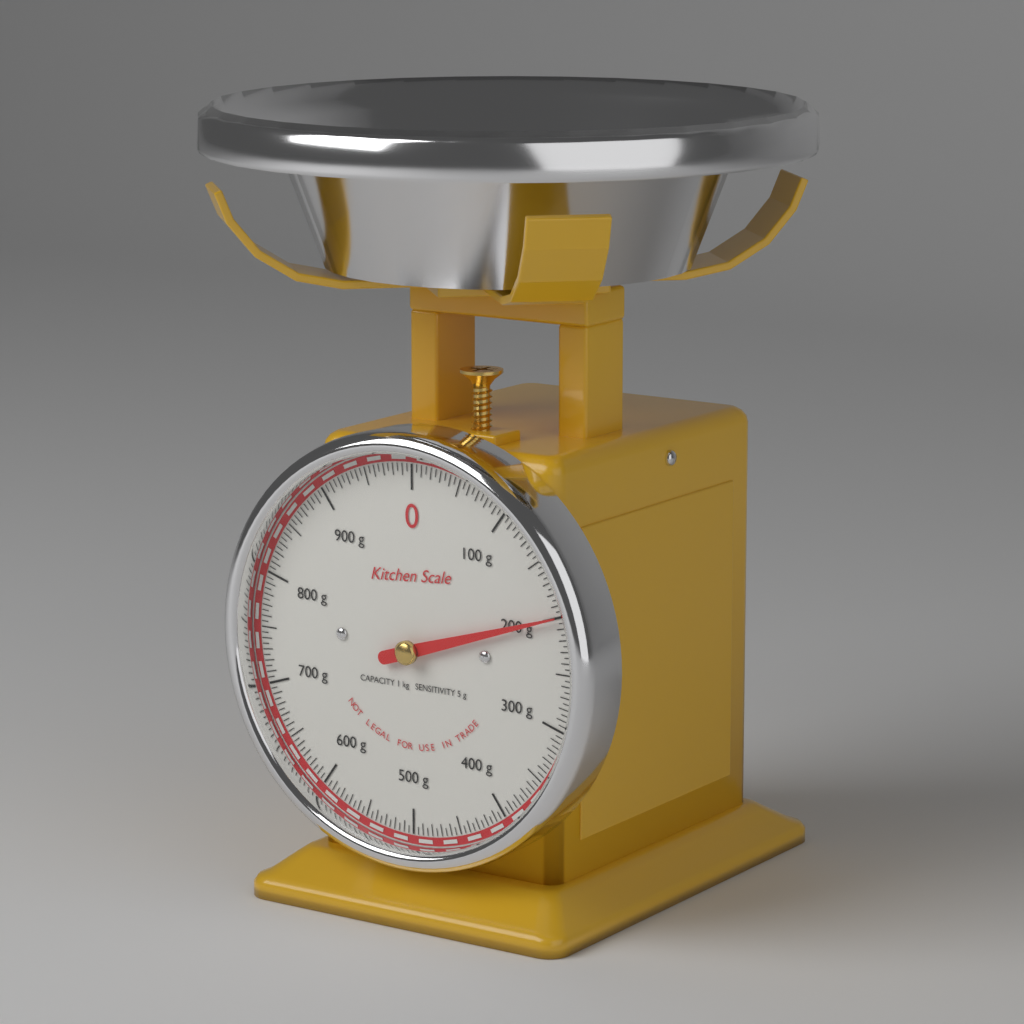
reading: 200 g
